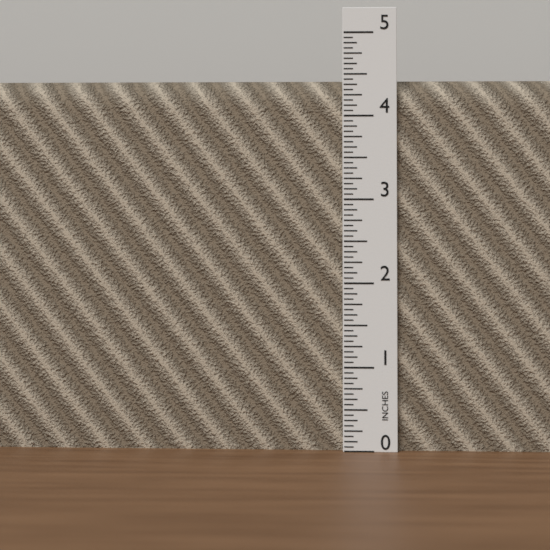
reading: 4.4375 in
